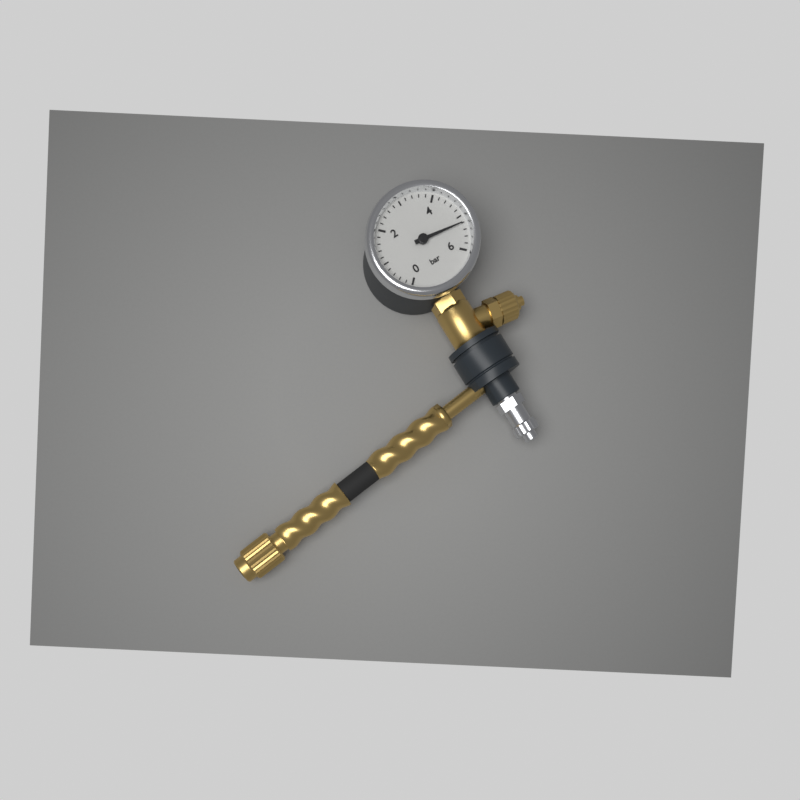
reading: 5.2 bar
